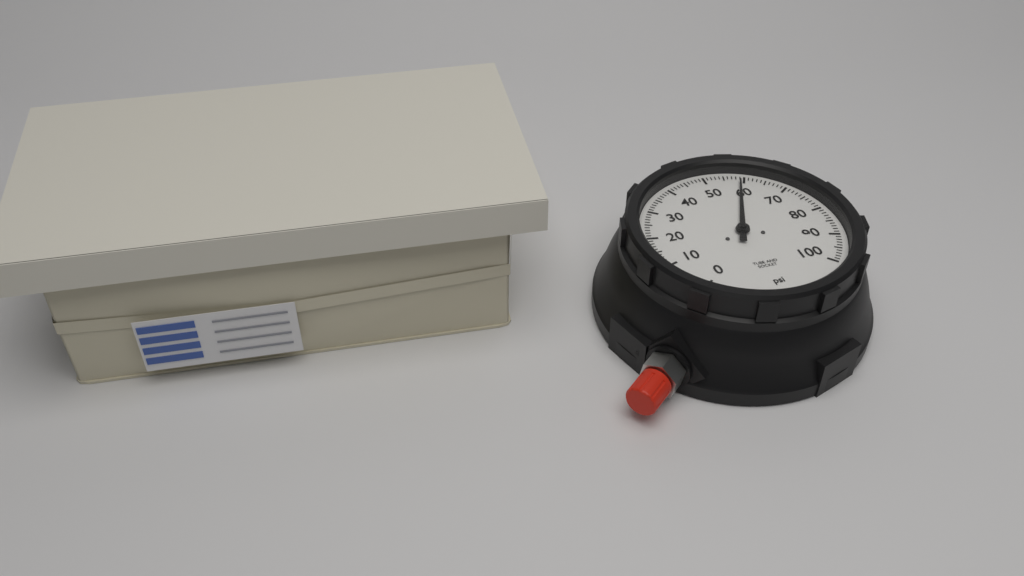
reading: 59 psi
